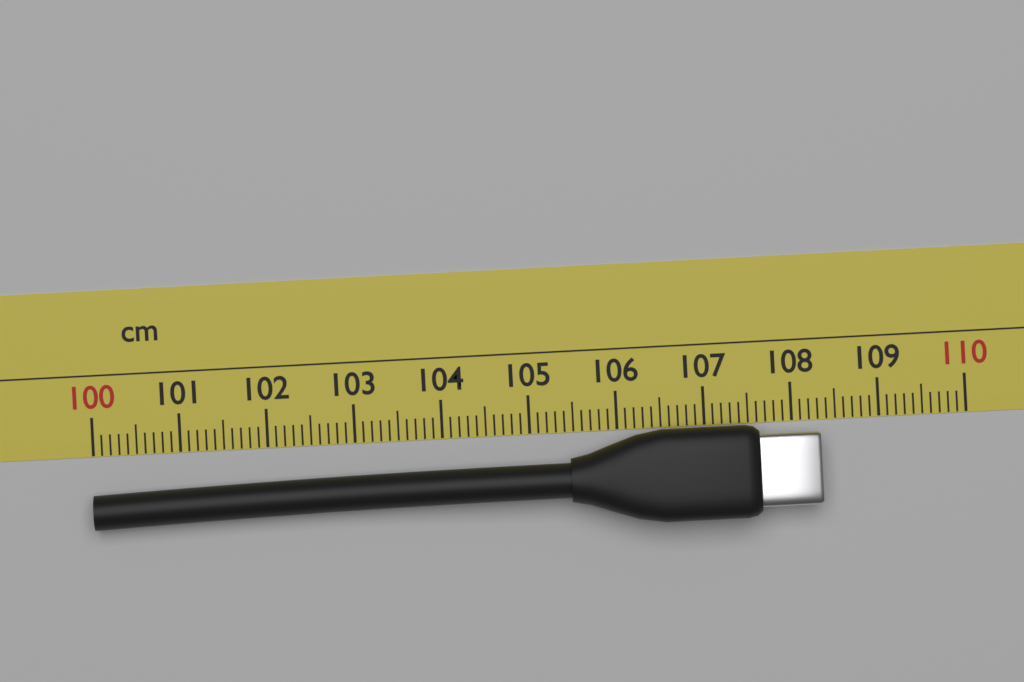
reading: 108.3 cm
